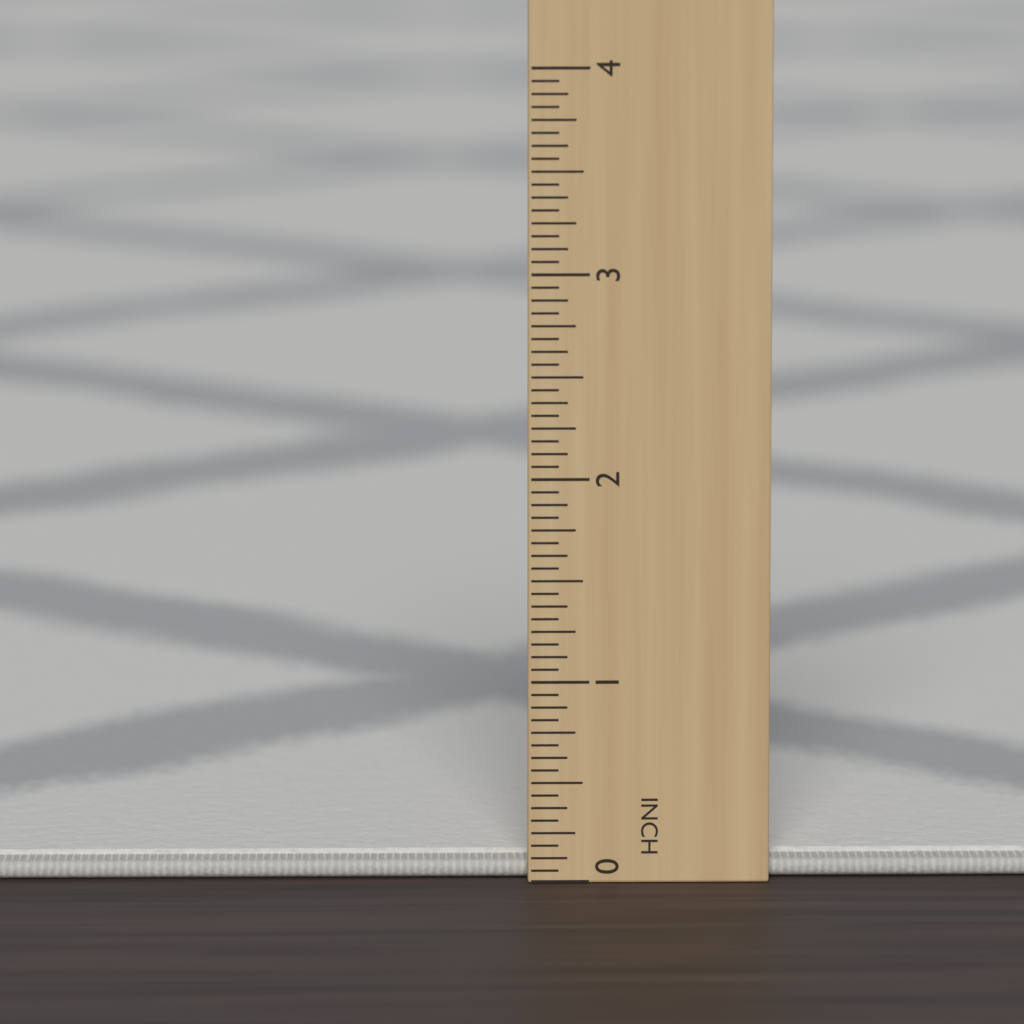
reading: 0.1250 in
